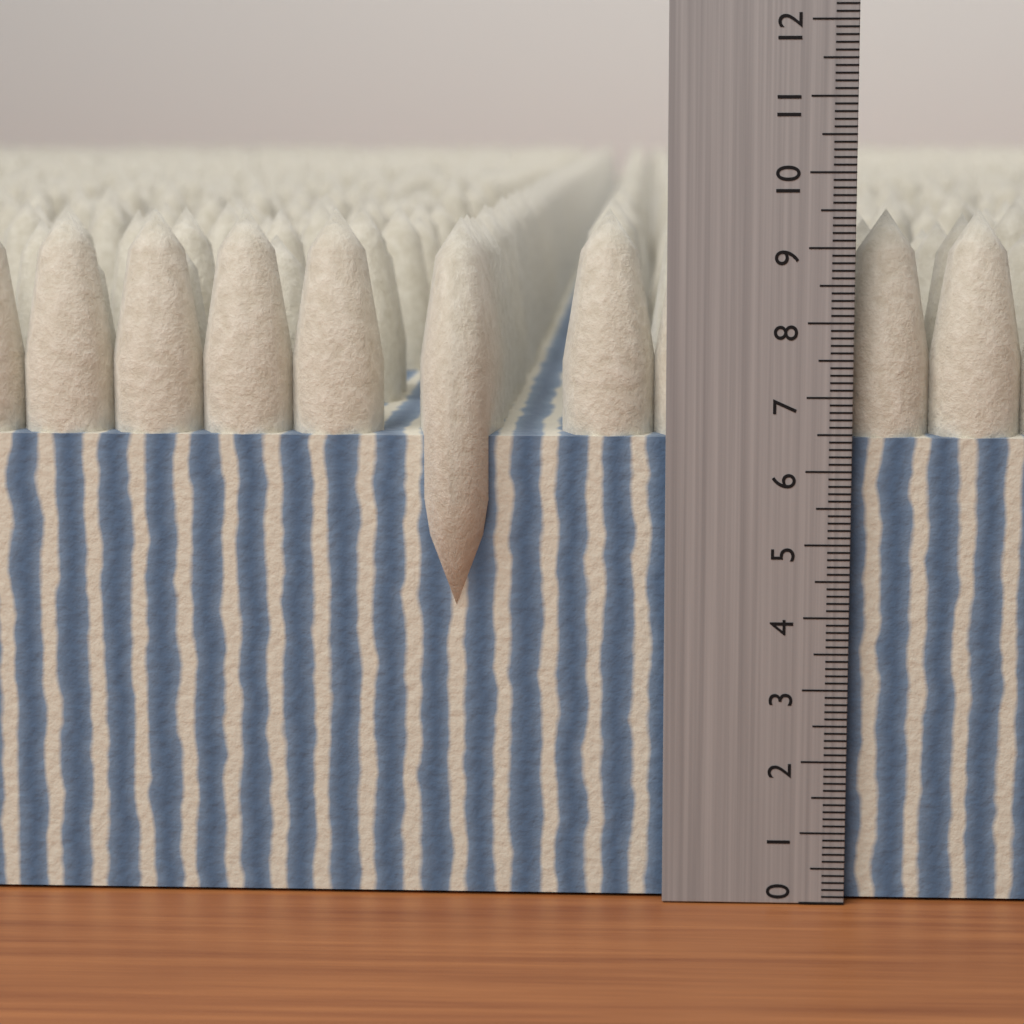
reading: 9.5 (no unit)
